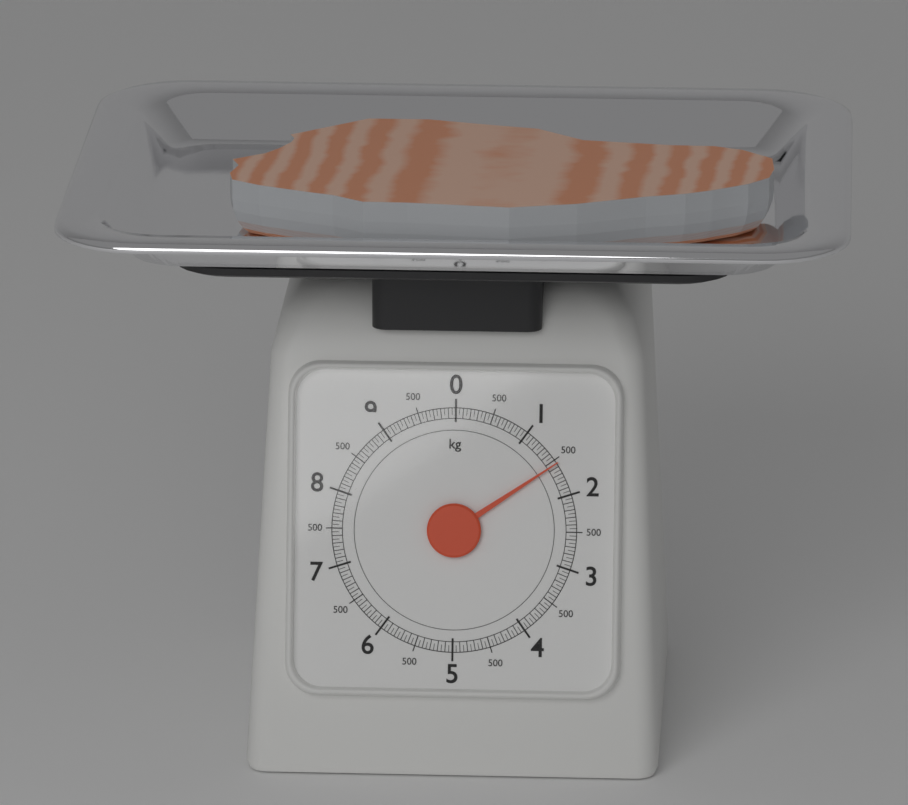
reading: 1.55 kg
